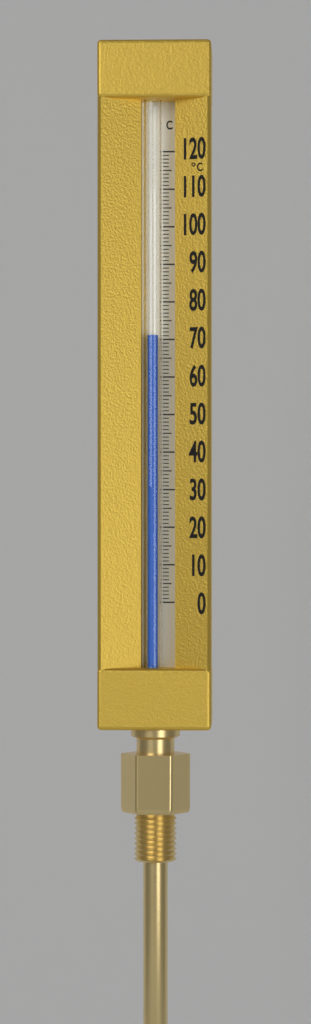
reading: 71 °C
